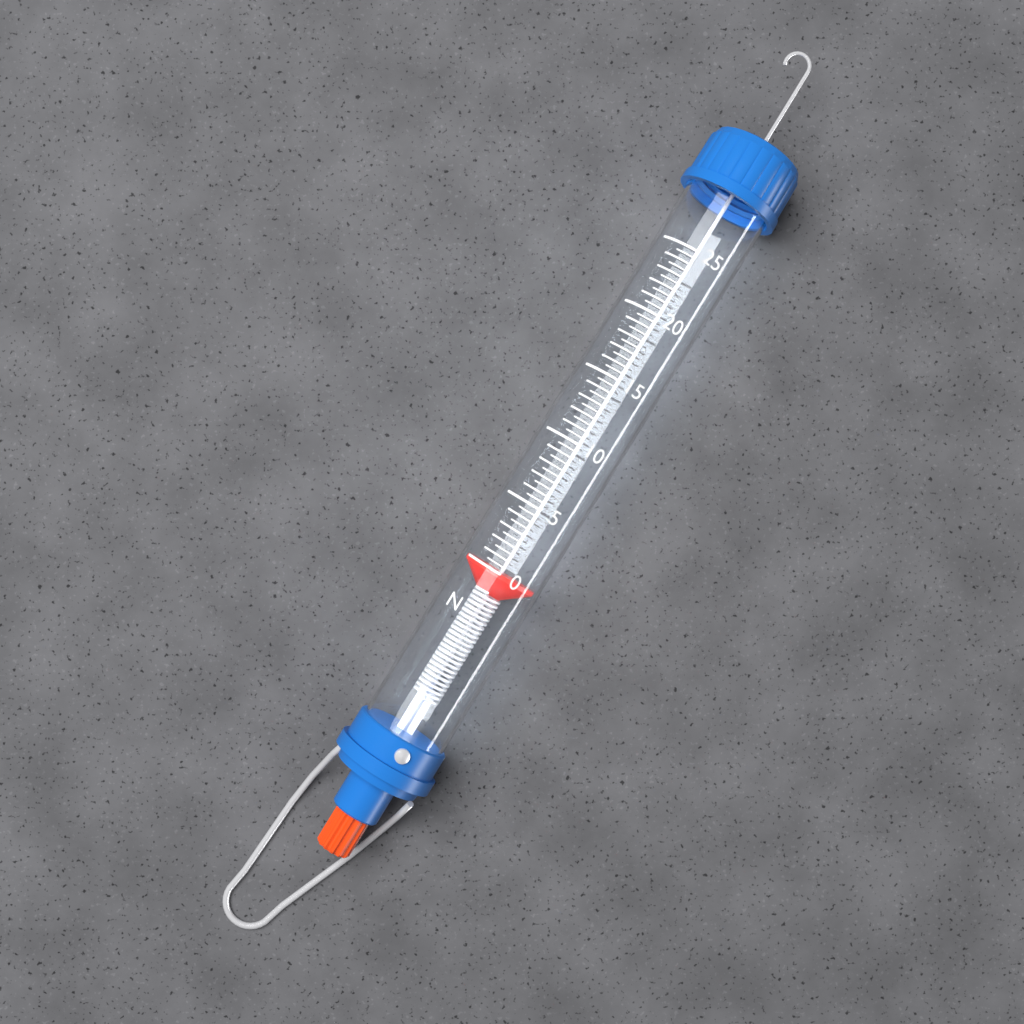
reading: 0.0 N
